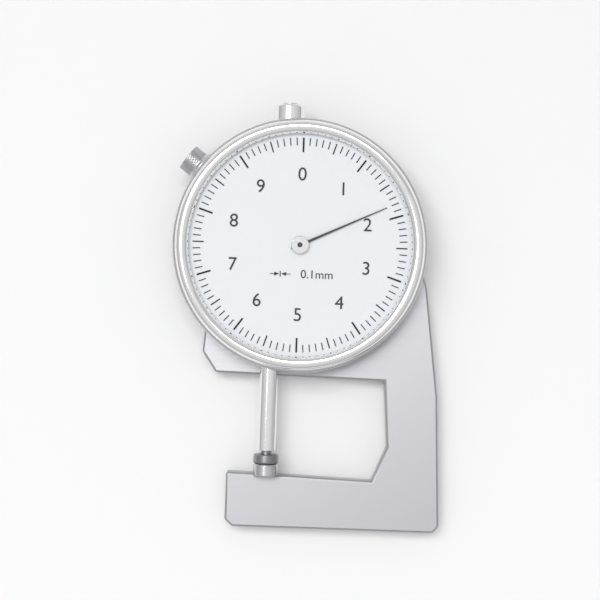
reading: 1.8 mm
